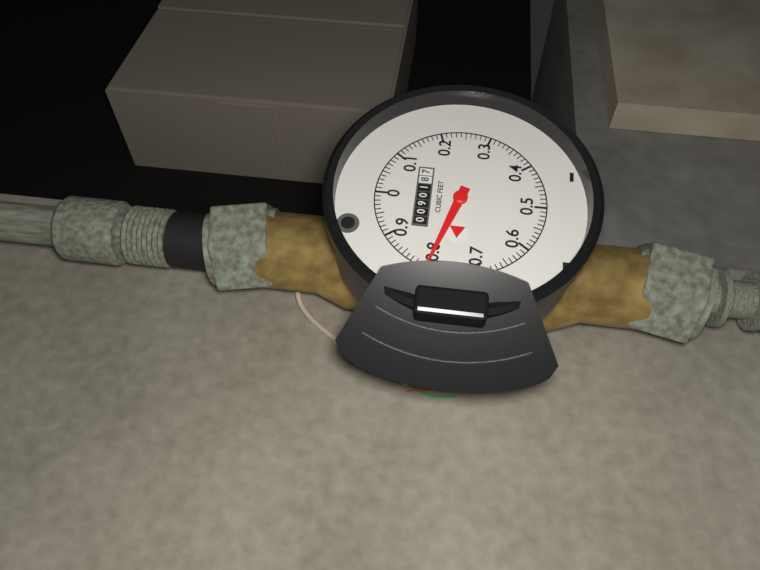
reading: 0.80 cubic feet
